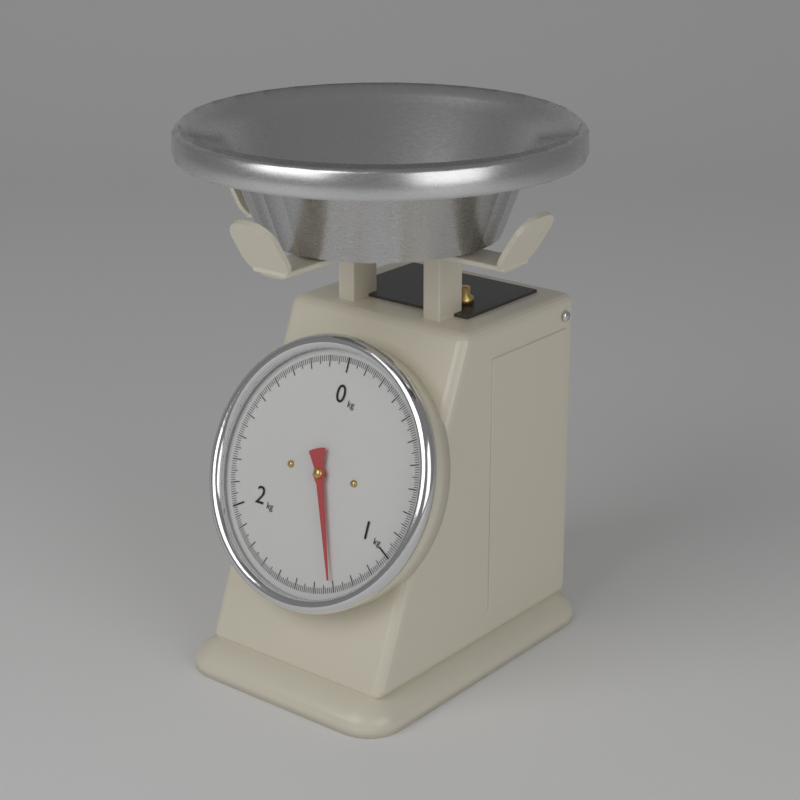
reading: 1.31 kg
